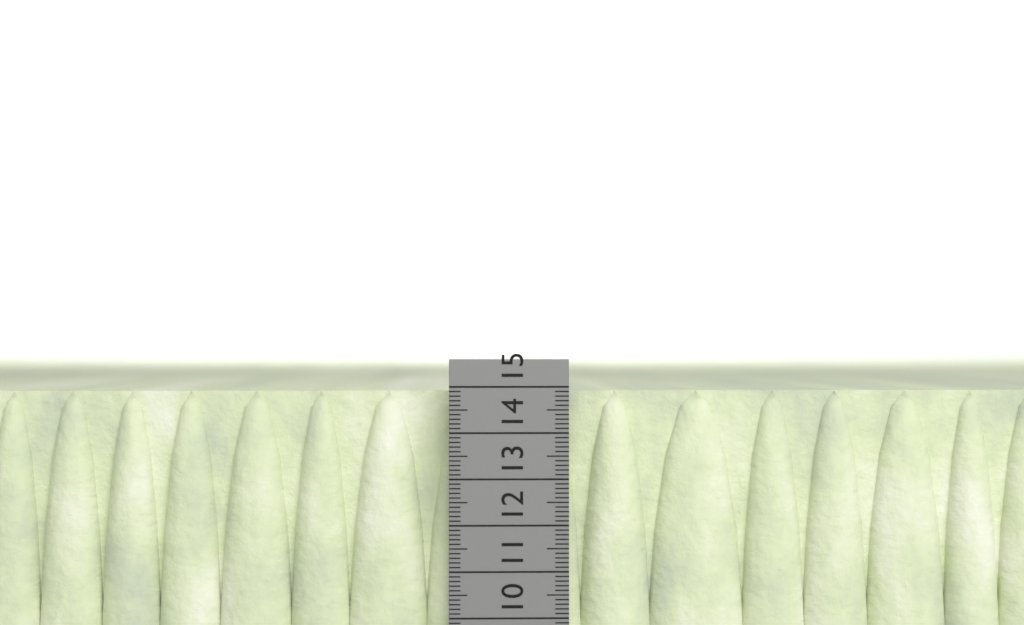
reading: 14.9 cm
